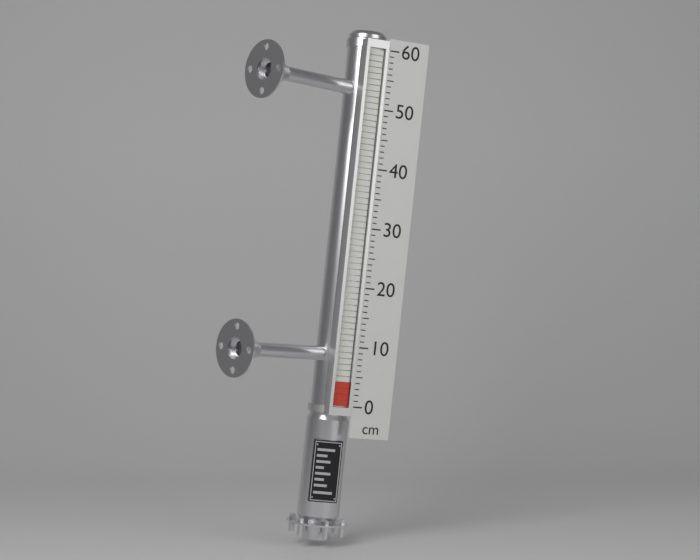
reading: 4 cm
